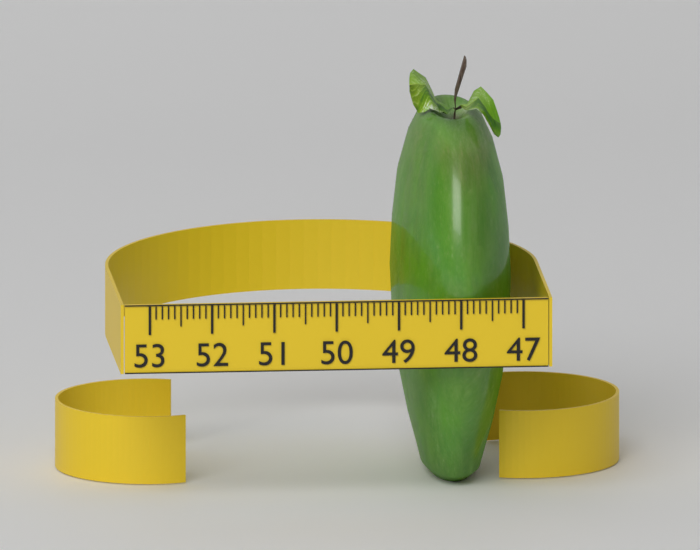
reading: 48.9 (no unit)
